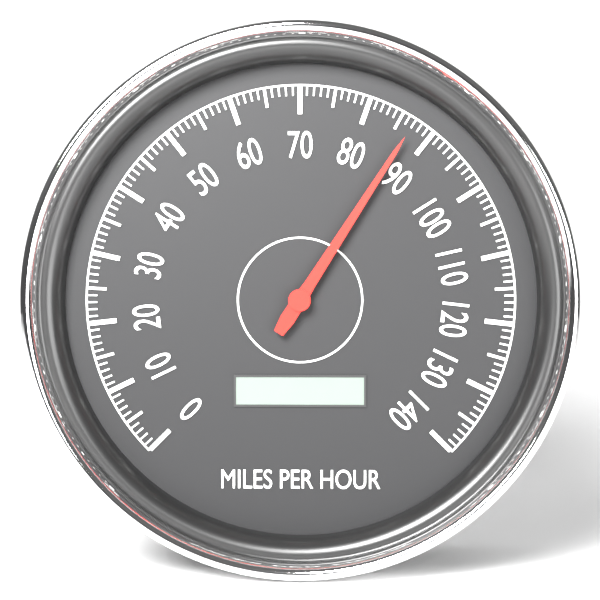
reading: 87 mph
